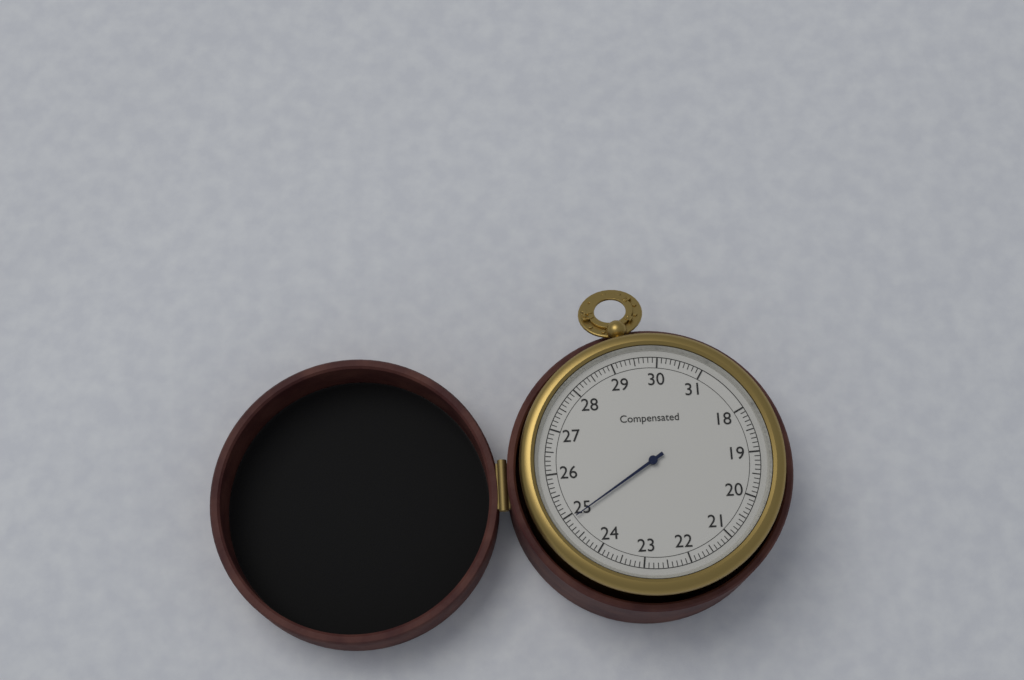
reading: 24.9 (no unit)
